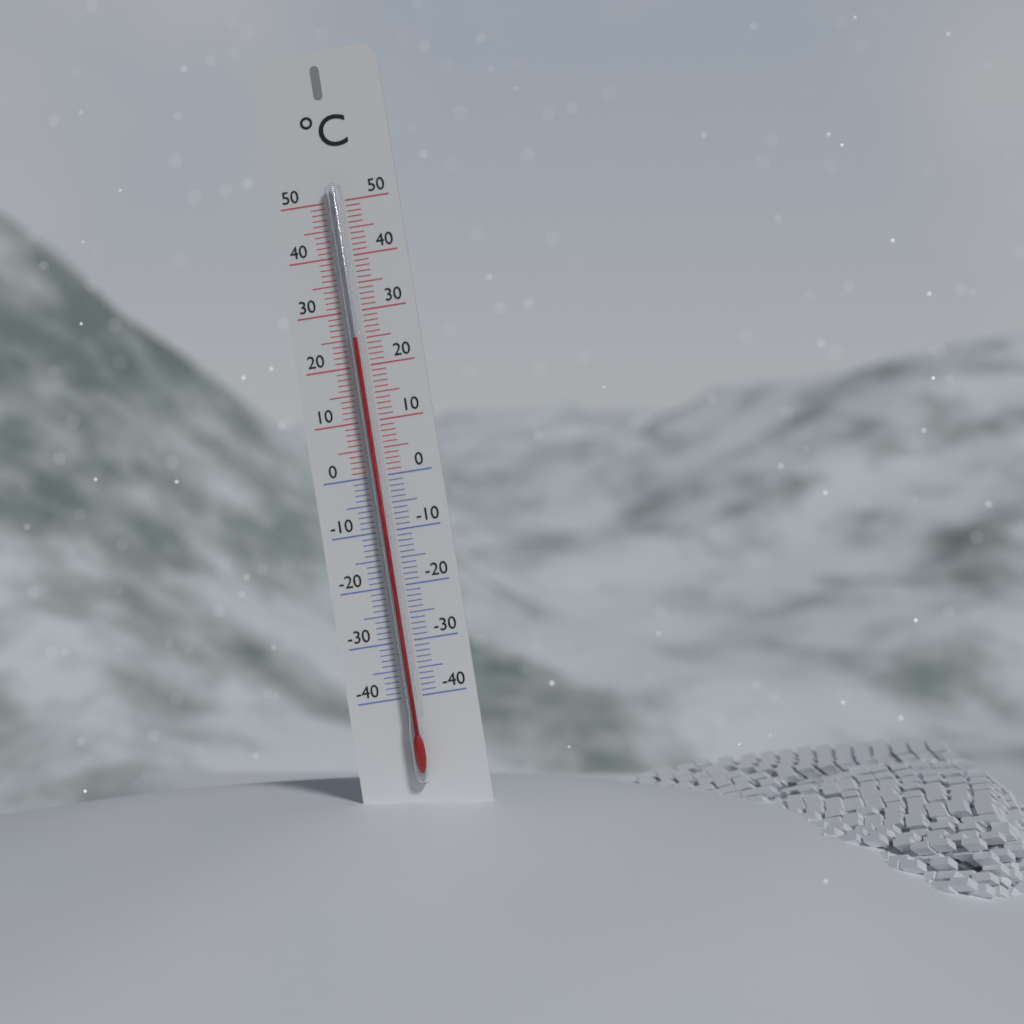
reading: 25 °C
